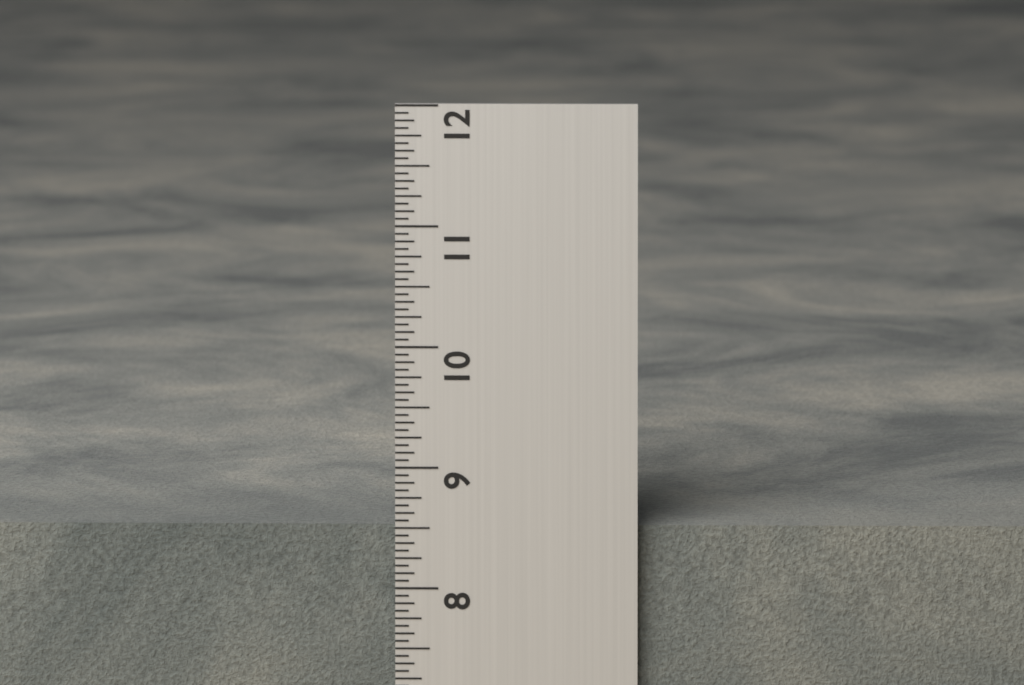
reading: 8.5000 in
